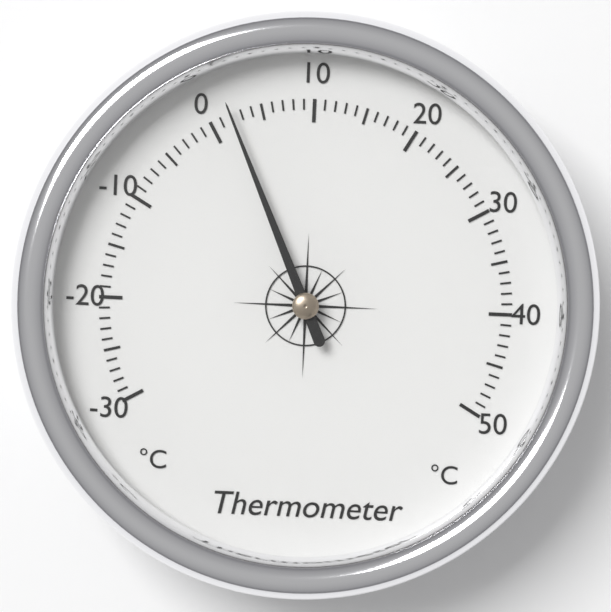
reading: 2 °C
